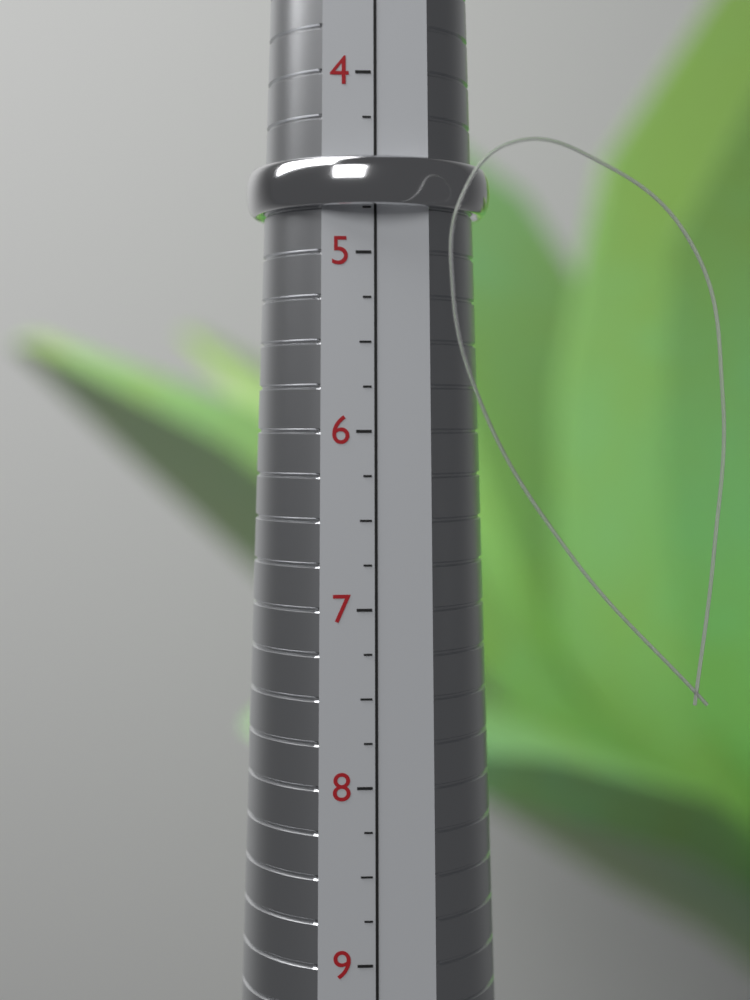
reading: 4.75 (no unit)
